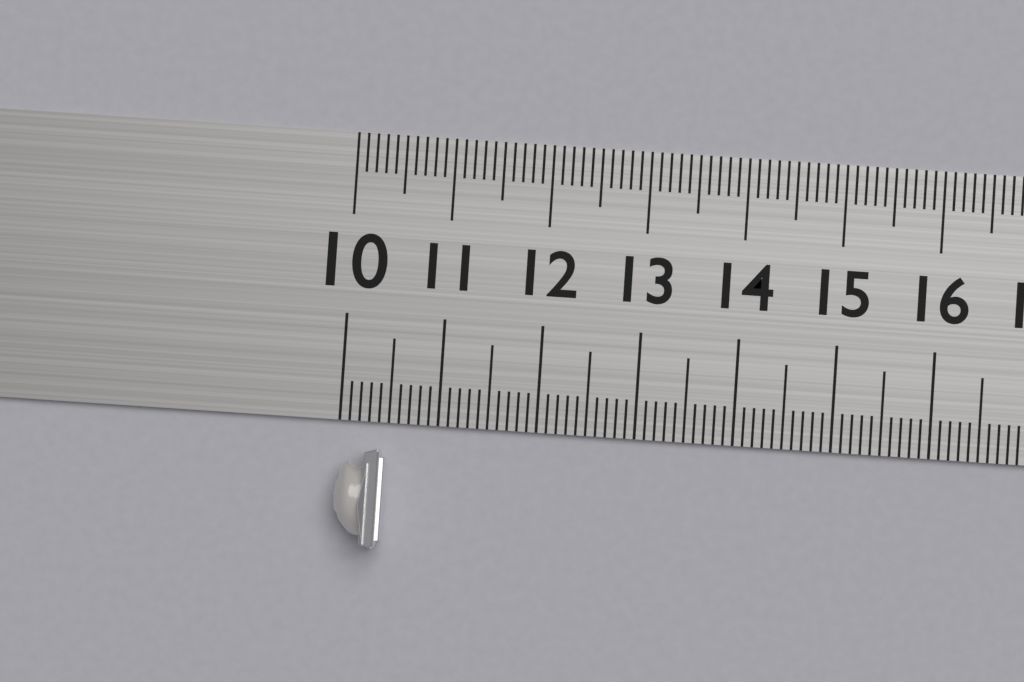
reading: 10.5 (no unit)
